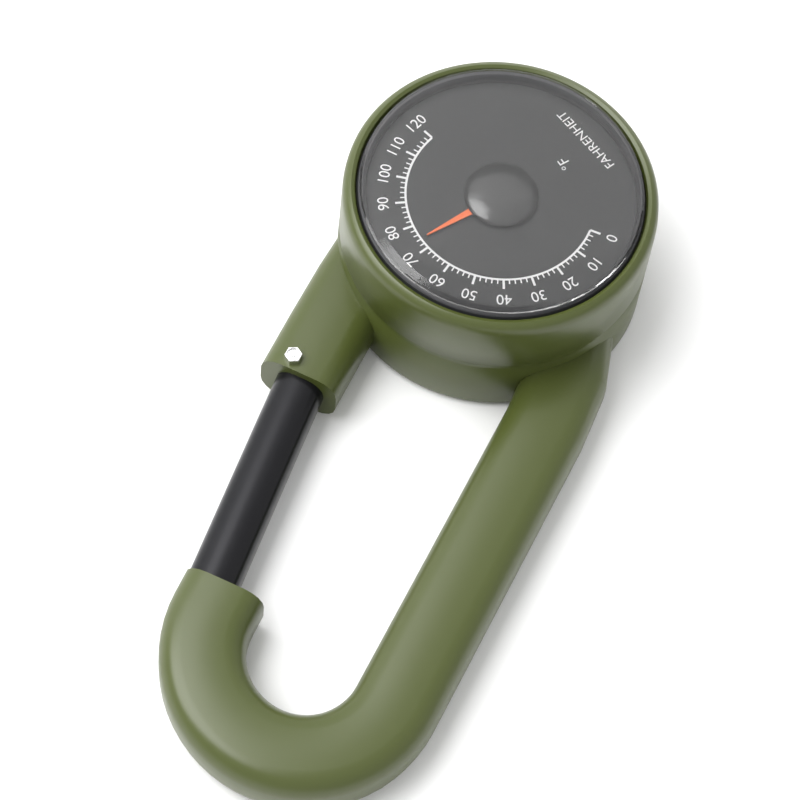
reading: 74 °F
